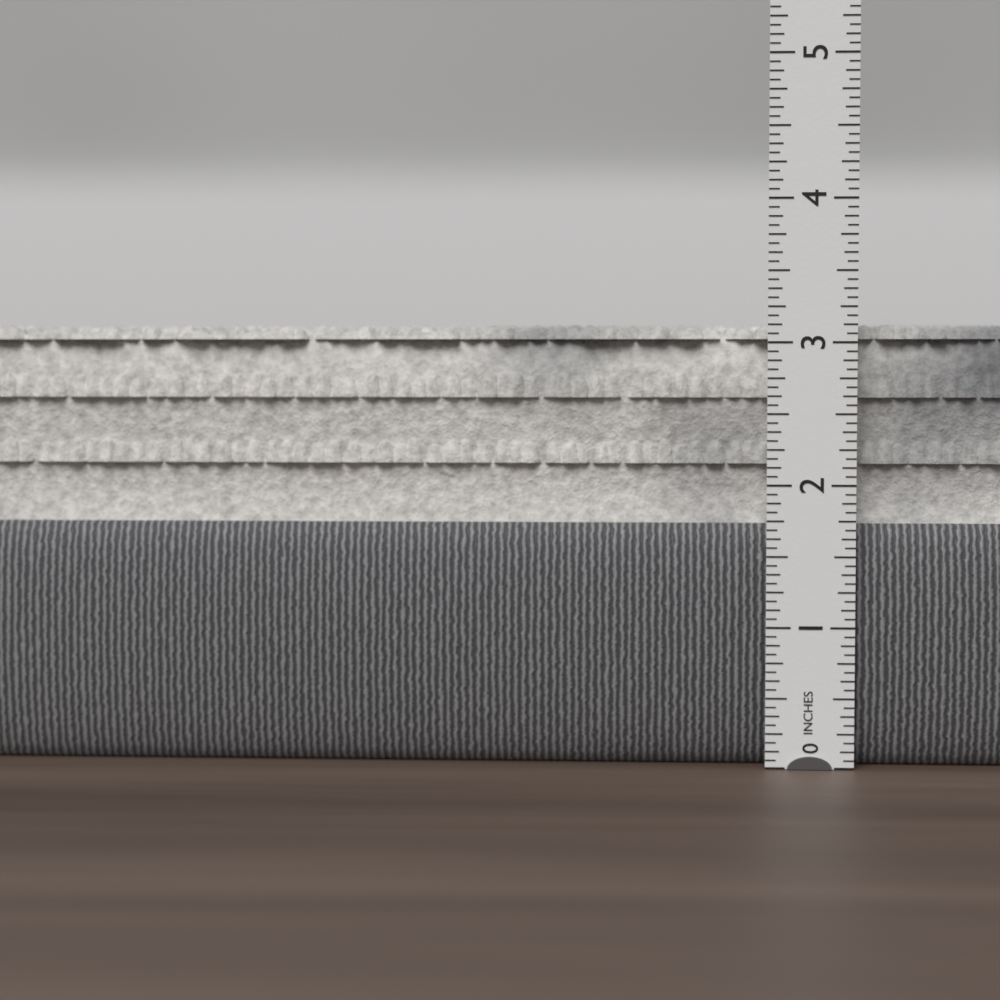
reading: 3.1250 in
